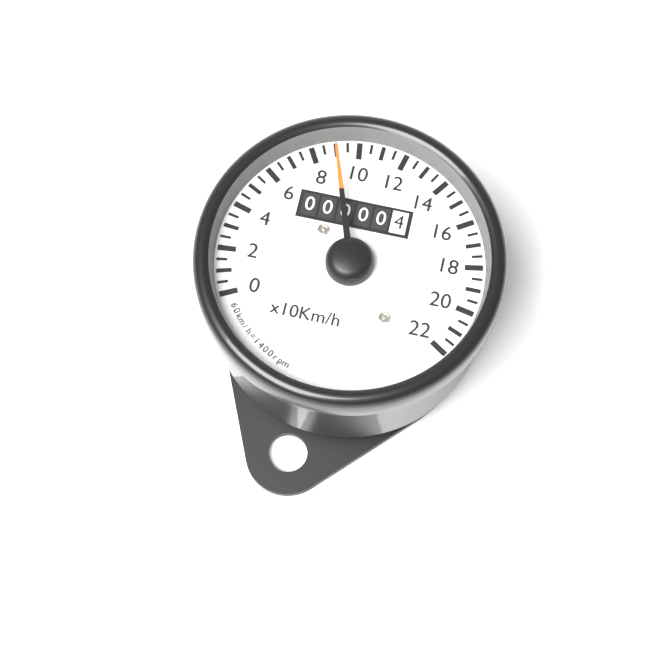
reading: 9.0 x10 km/h
